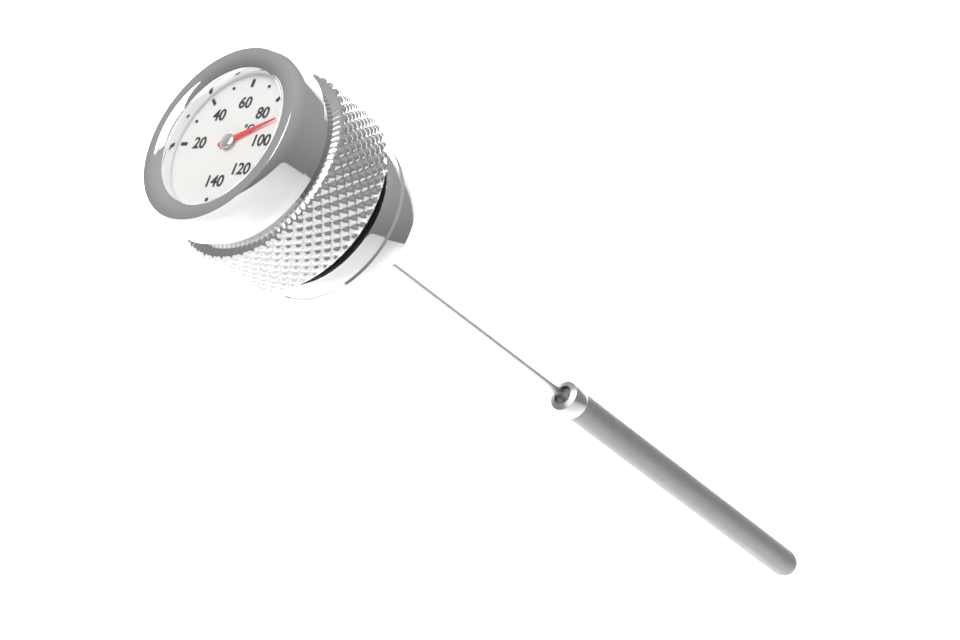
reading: 90 °C
